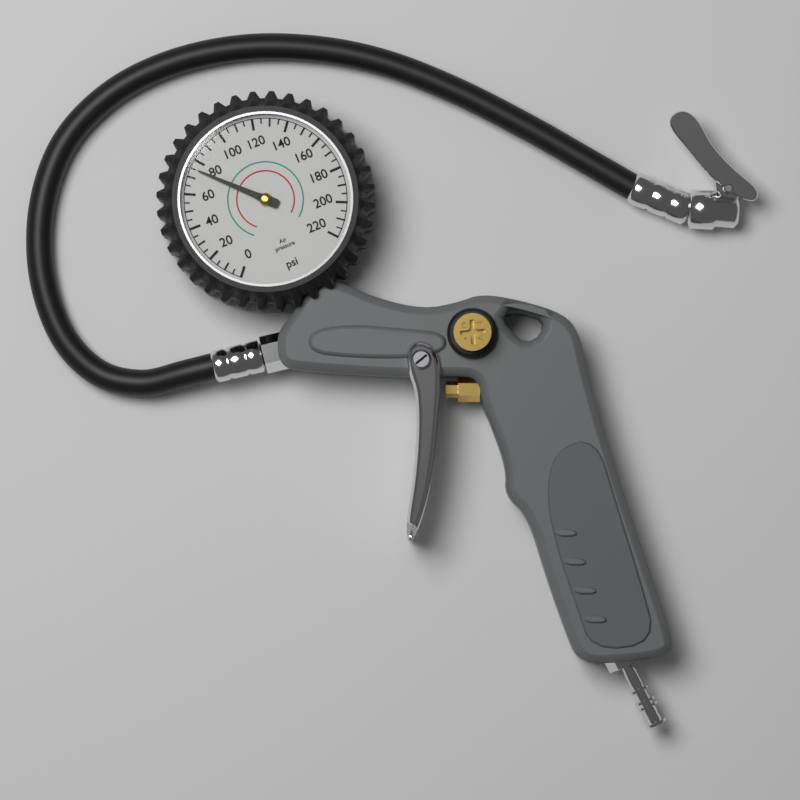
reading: 75 psi
